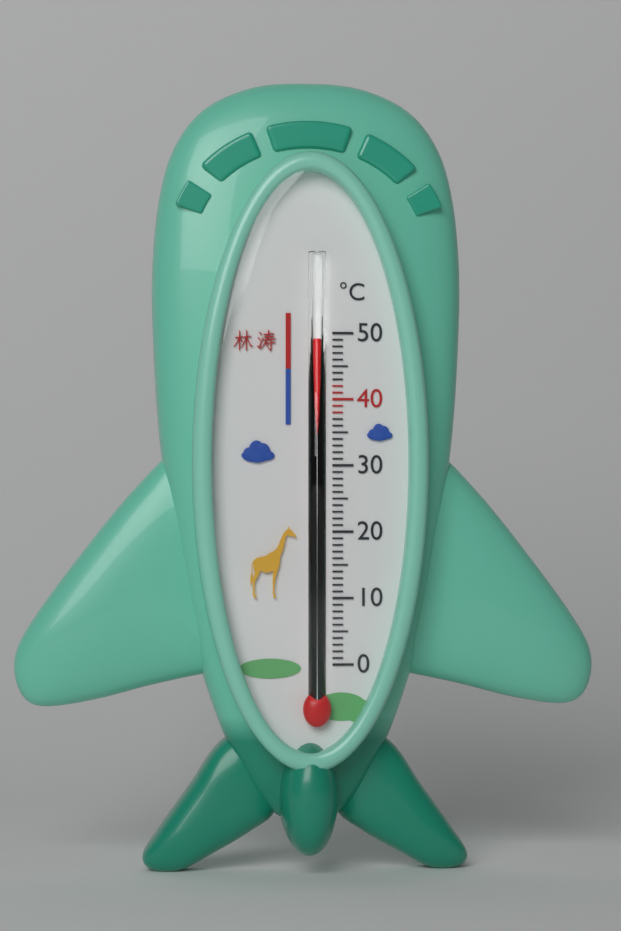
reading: 49 °C
